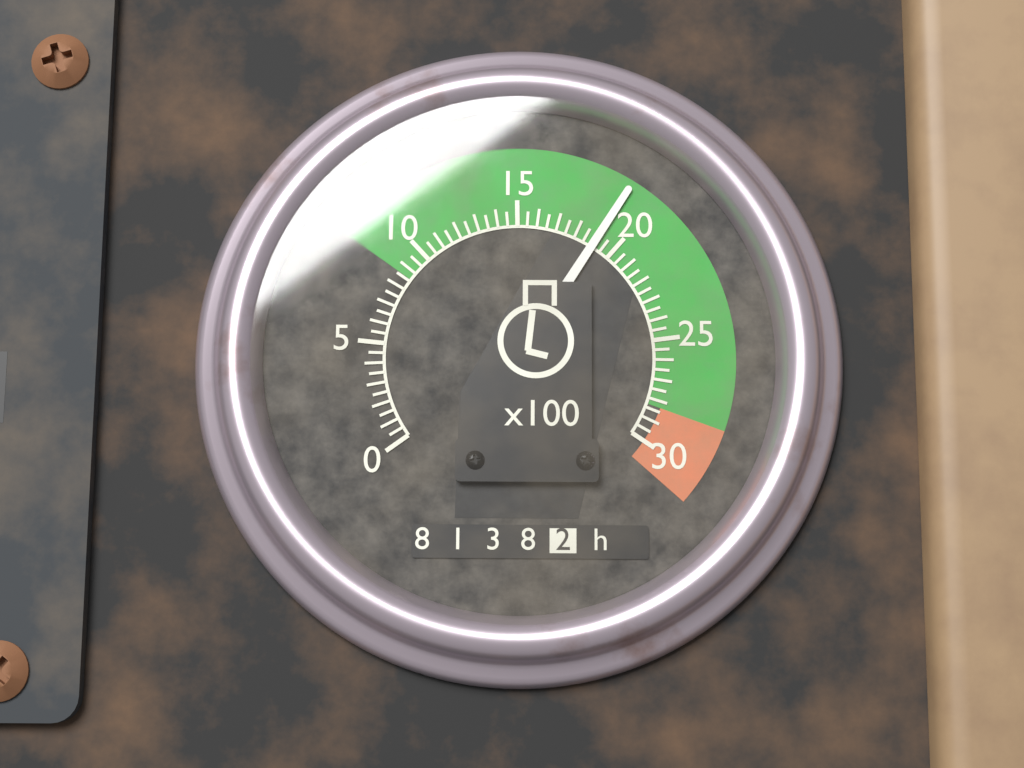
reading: 19.0 x100 rpm
